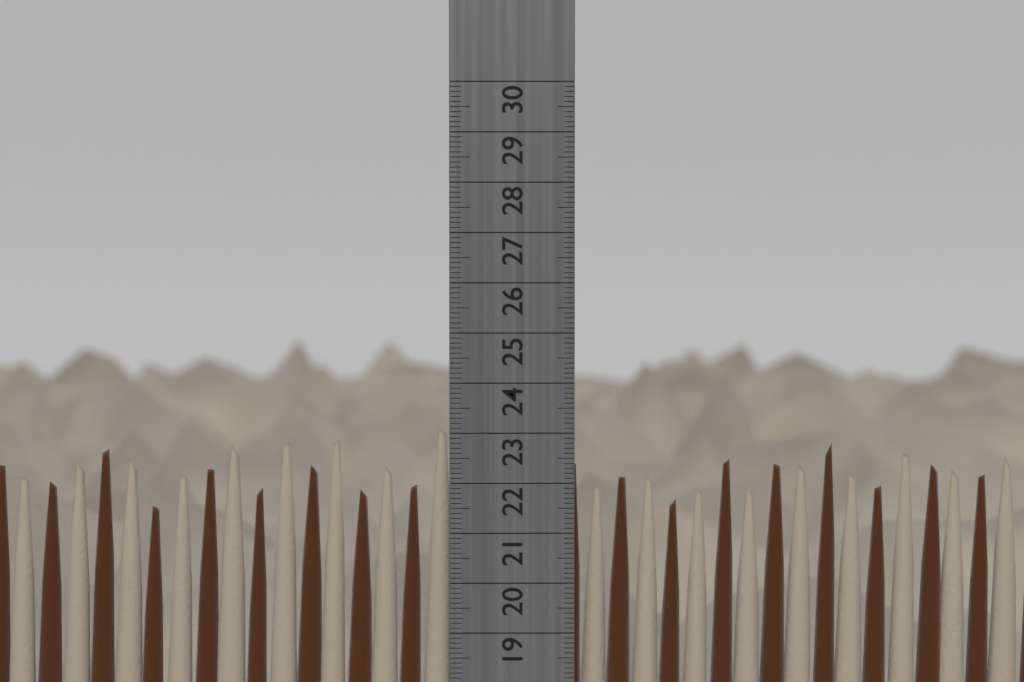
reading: 23.2 cm
